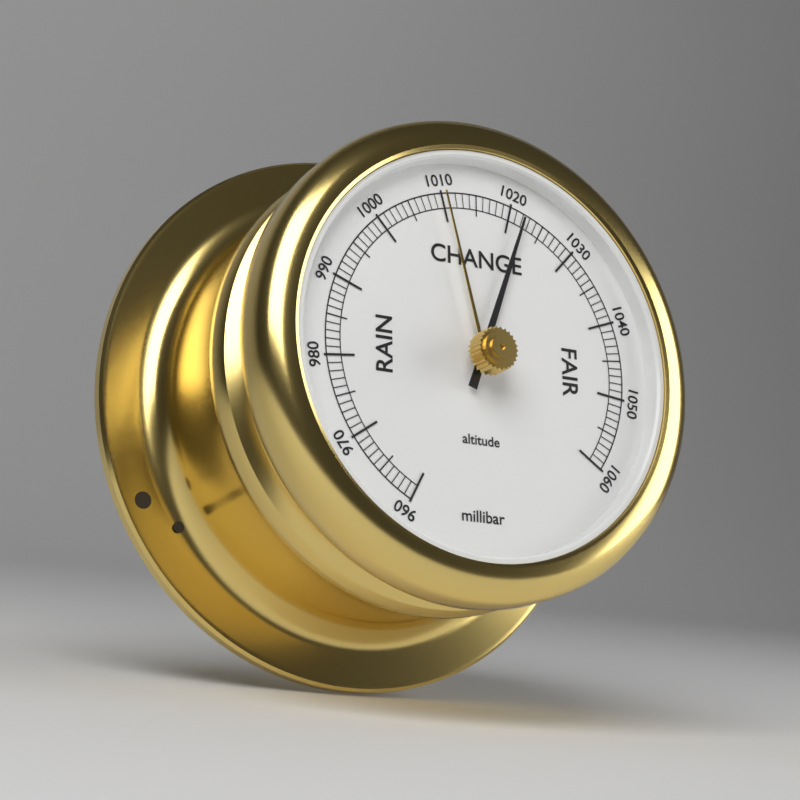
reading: 1022 millibar
